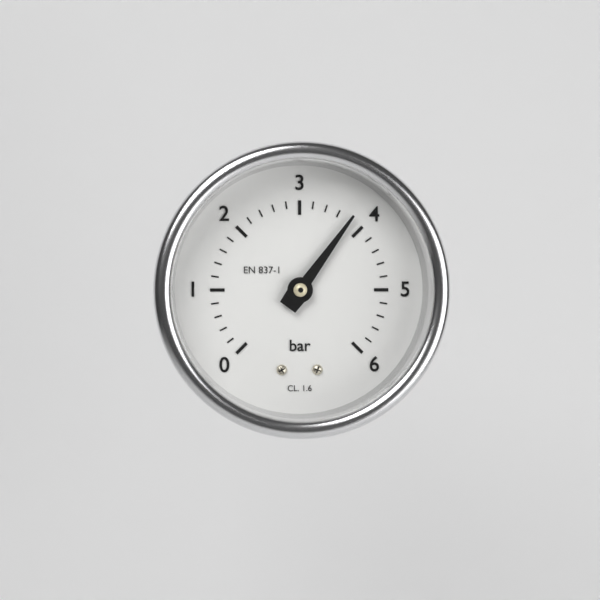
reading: 3.8 bar
